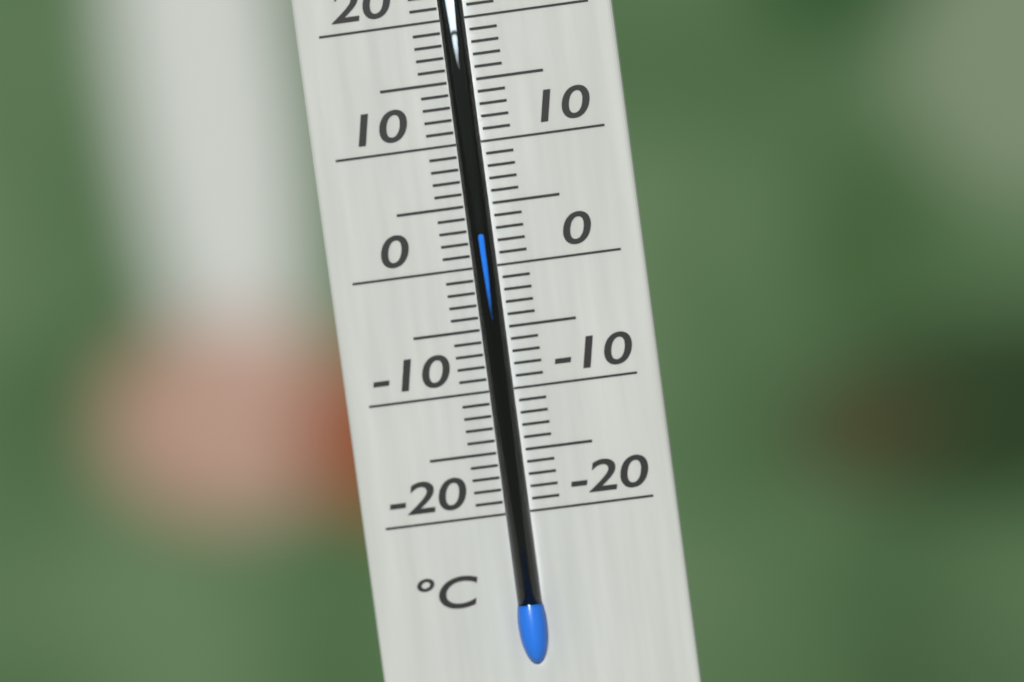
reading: 3 °C
